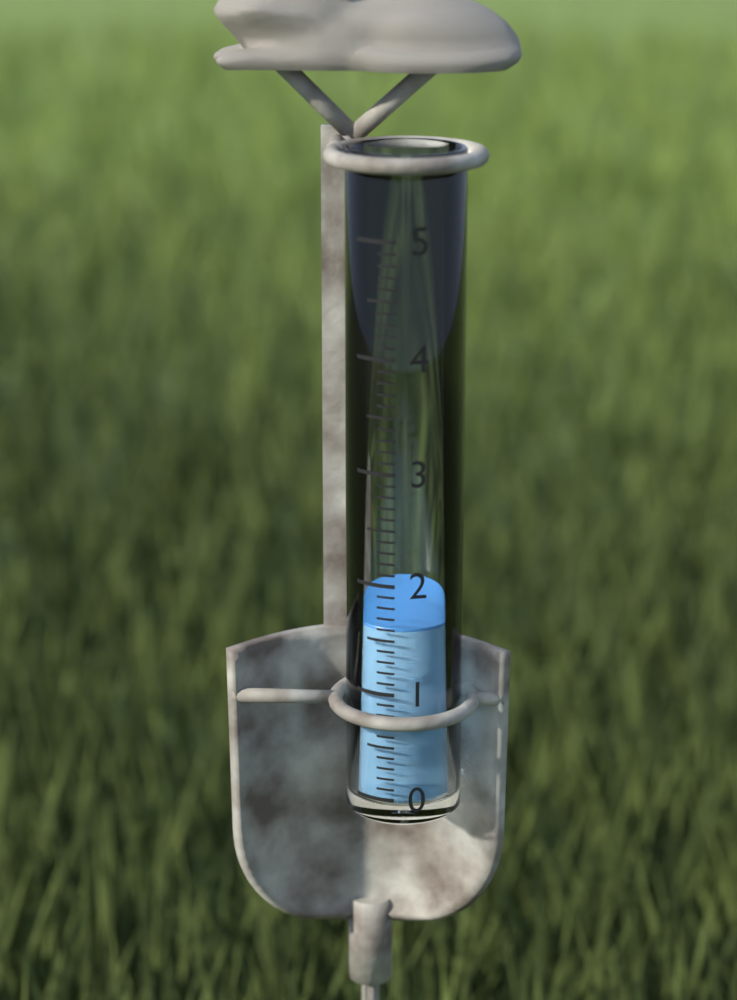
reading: 1.6 (no unit)
